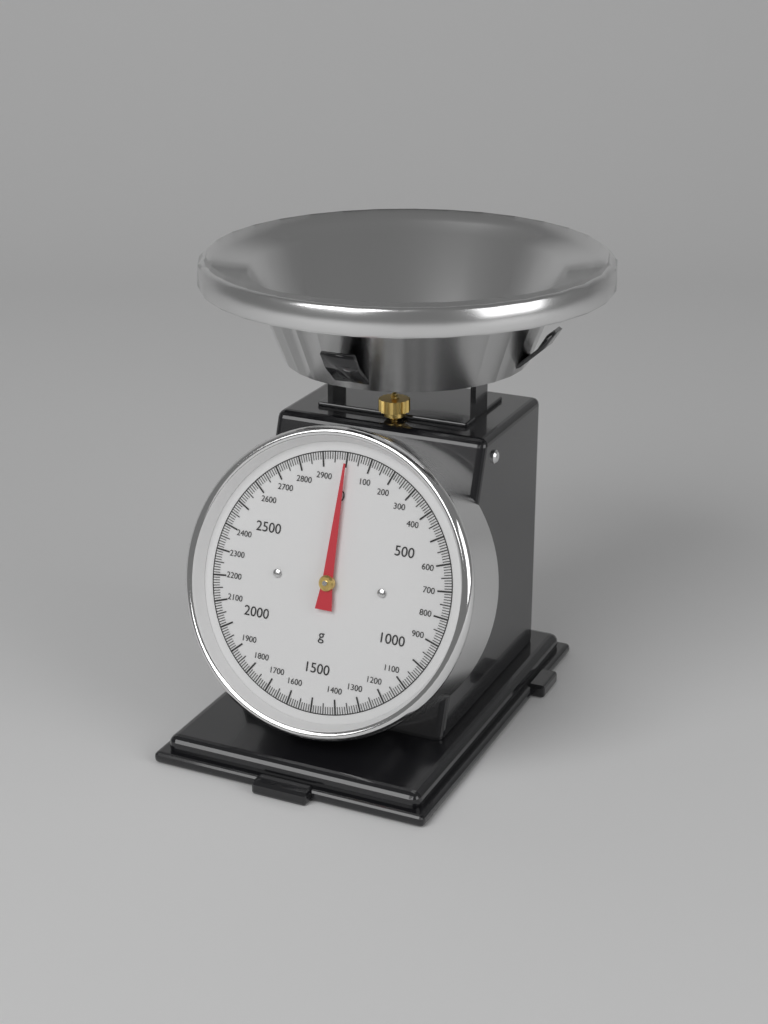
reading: 0 g
